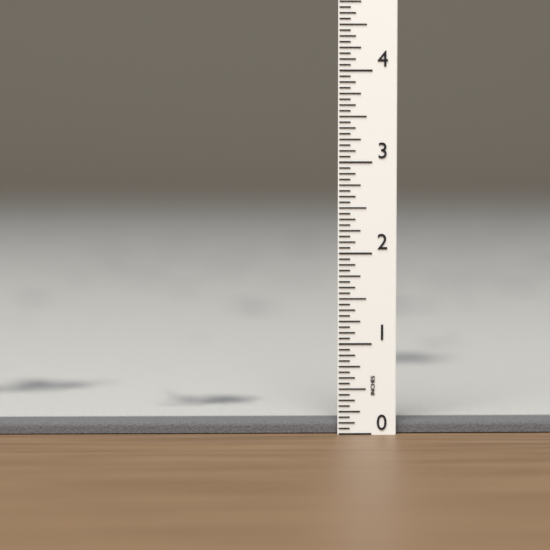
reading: 0.1250 in
